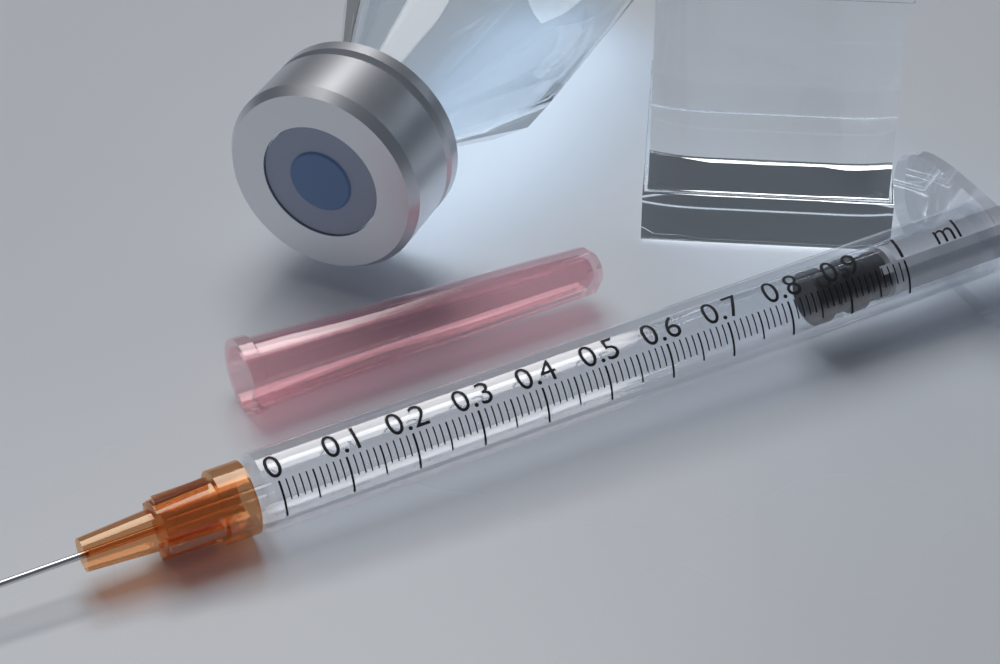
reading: 0.86 ml
